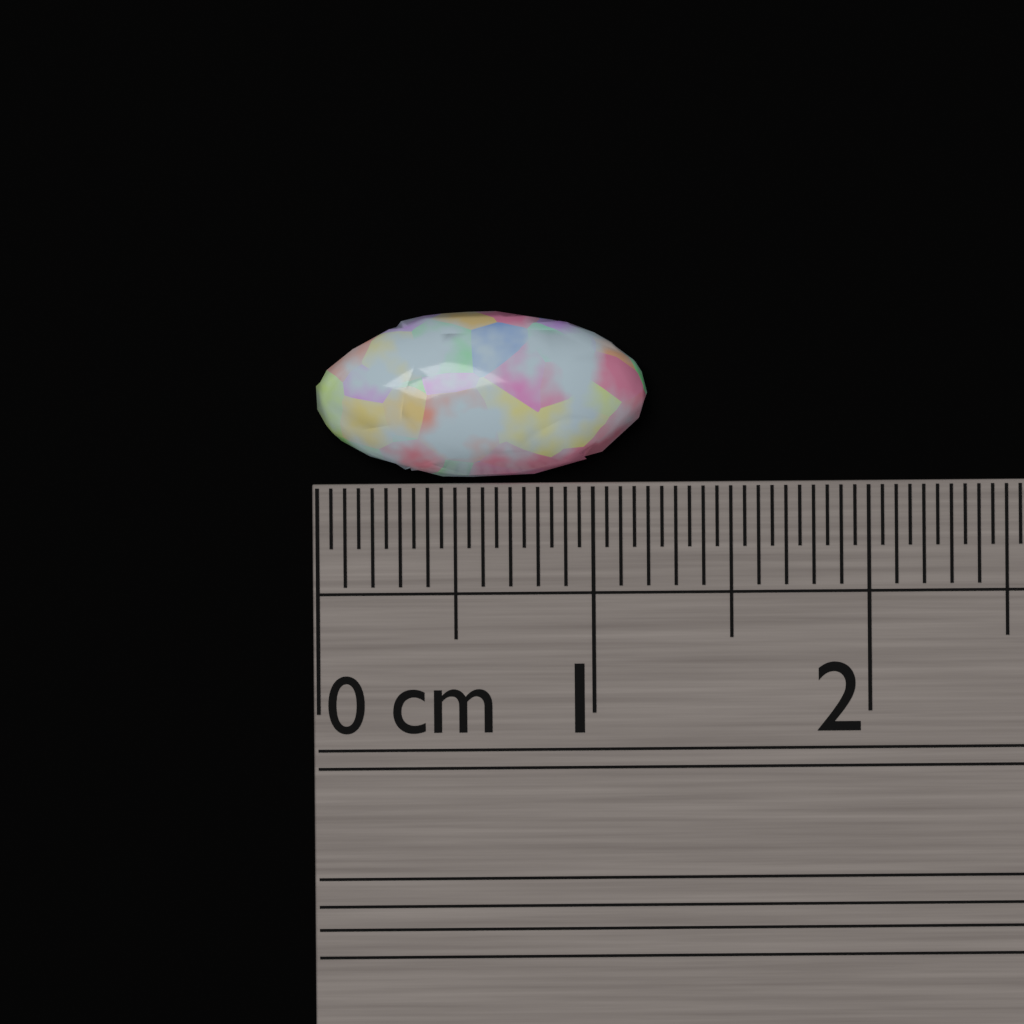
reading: 1.20 cm
